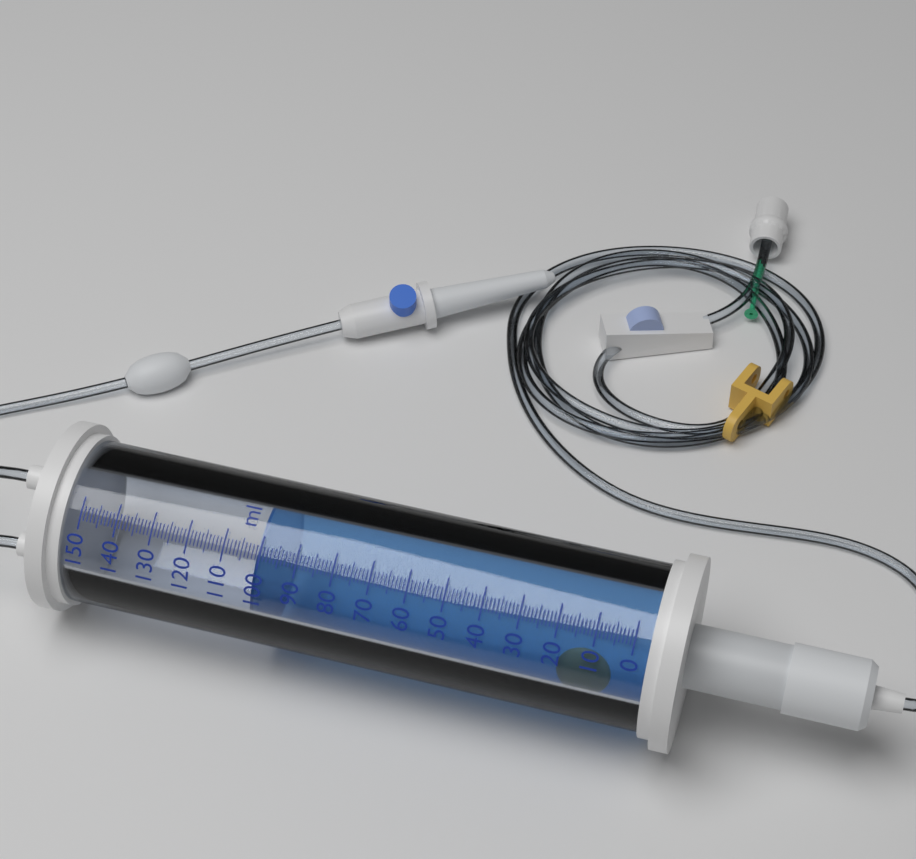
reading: 101 ml
